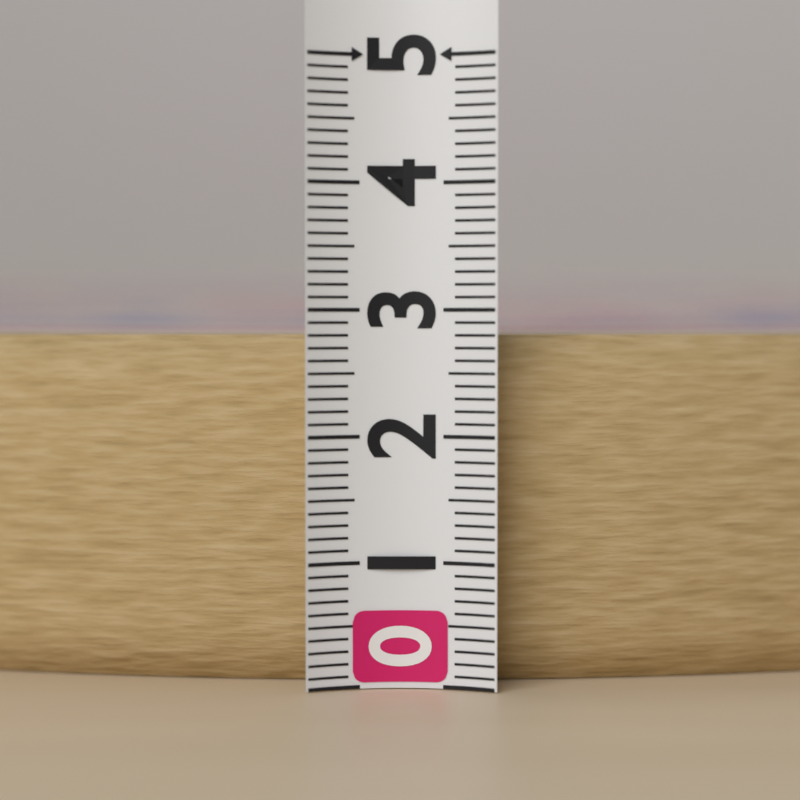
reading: 2.8 (no unit)
